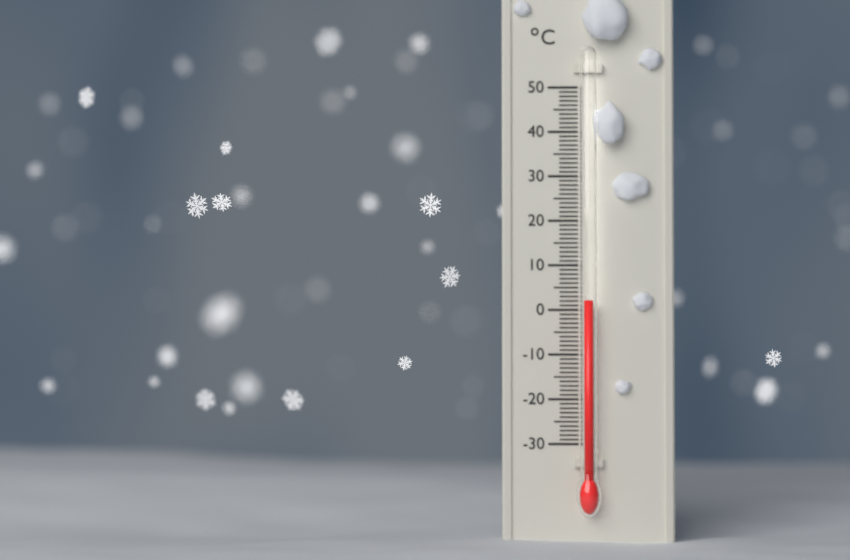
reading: 2 °C
